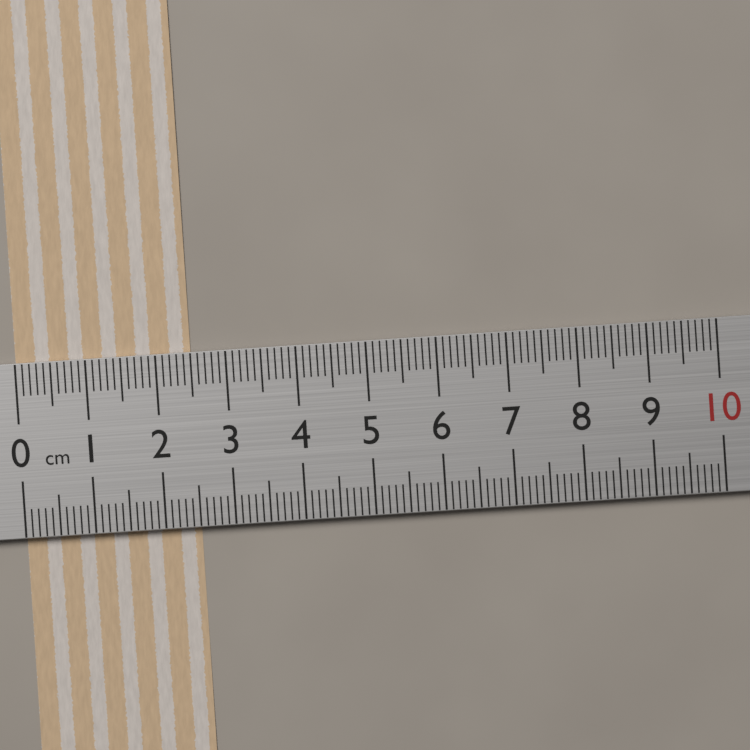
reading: 2.5 cm
